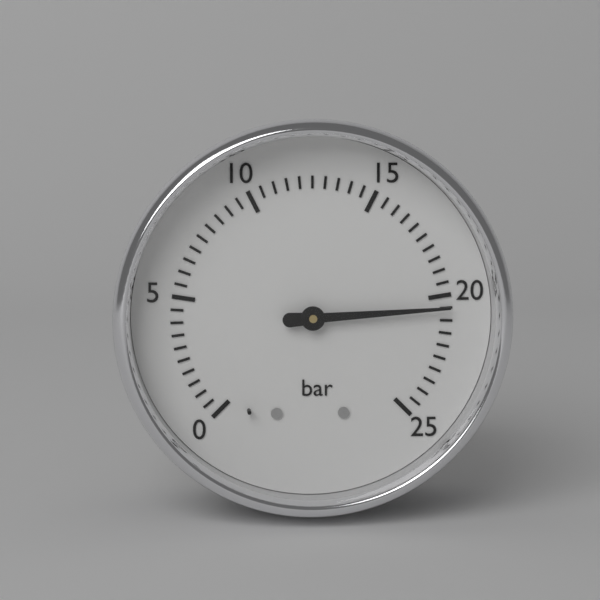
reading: 20.5 bar
